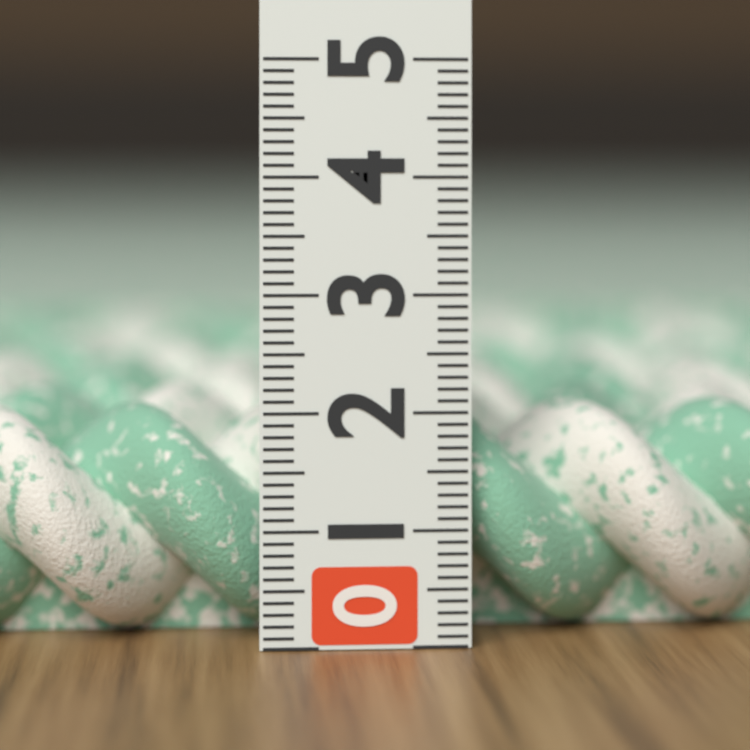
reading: 2.0 (no unit)
